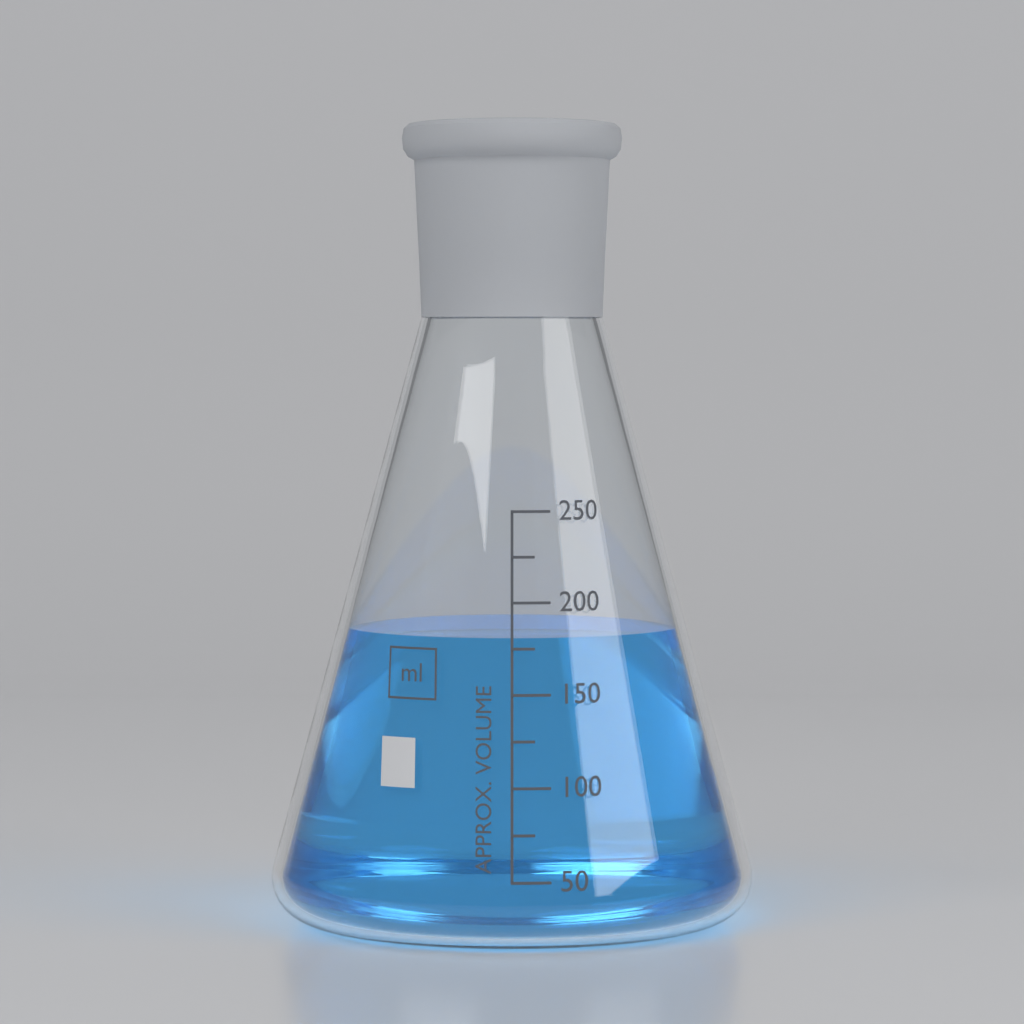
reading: 180 ml
